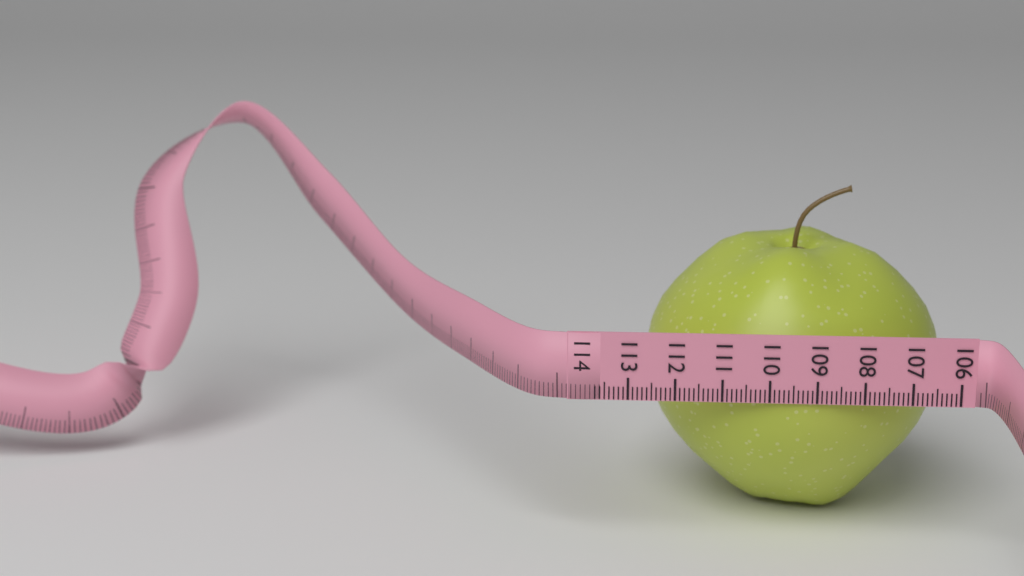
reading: 112.6 (no unit)
